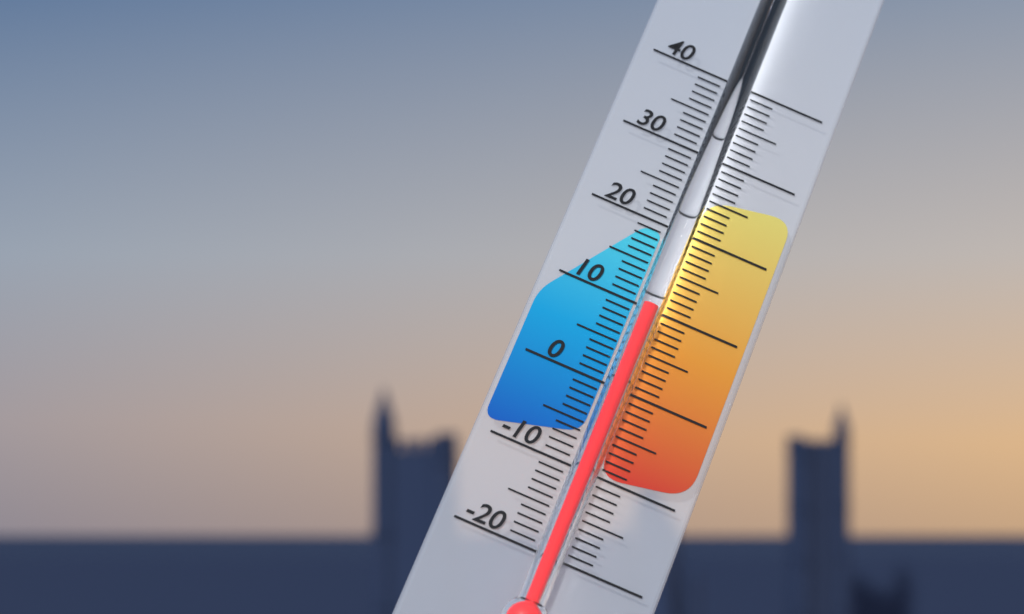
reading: 9 (no unit)
